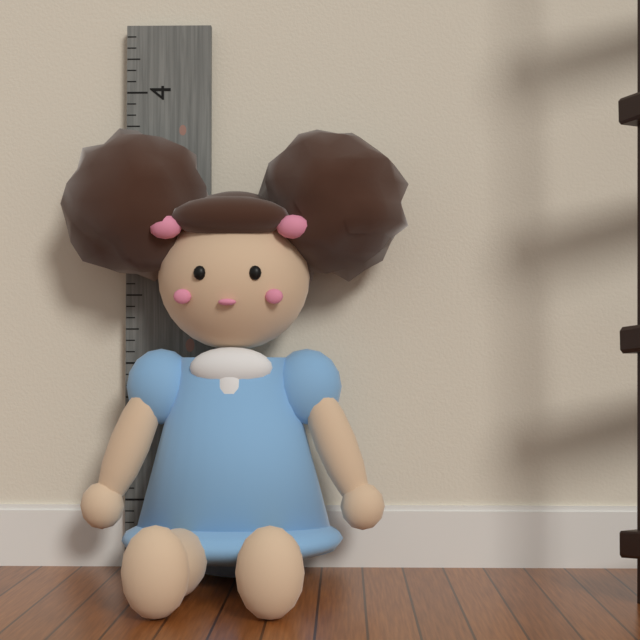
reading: 3.666667 (no unit)
